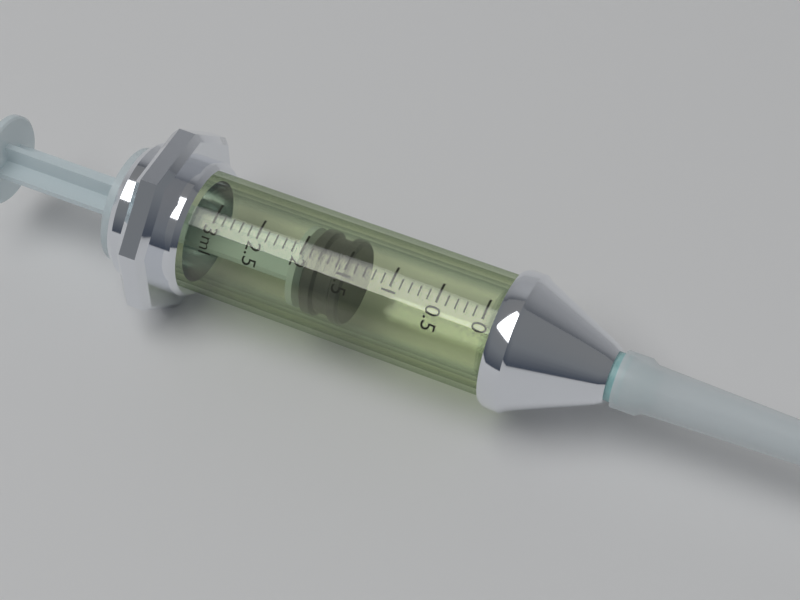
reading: 1.5 ml
